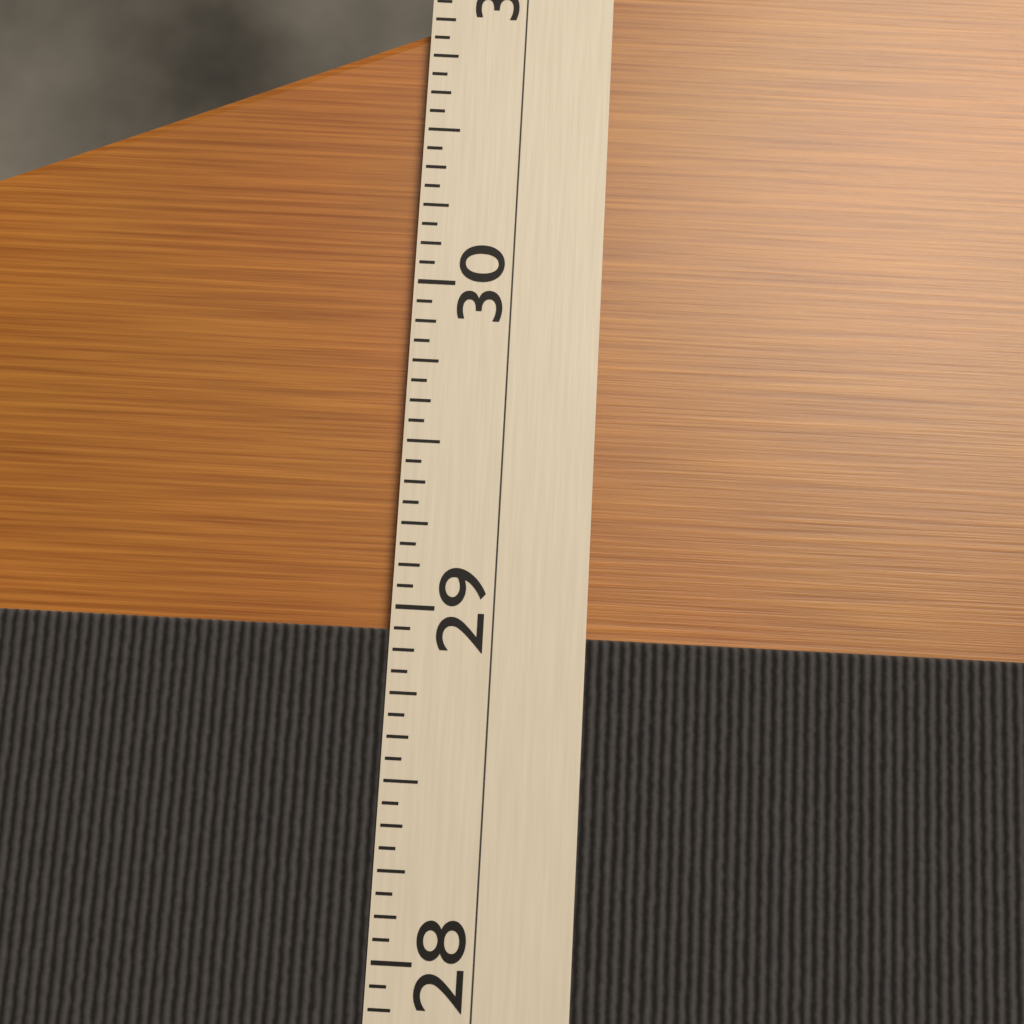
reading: 28.9375 (no unit)
